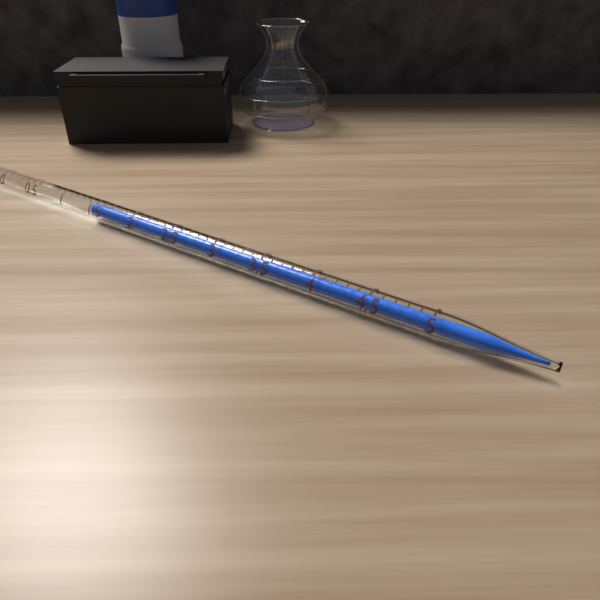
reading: 1.4 ml
